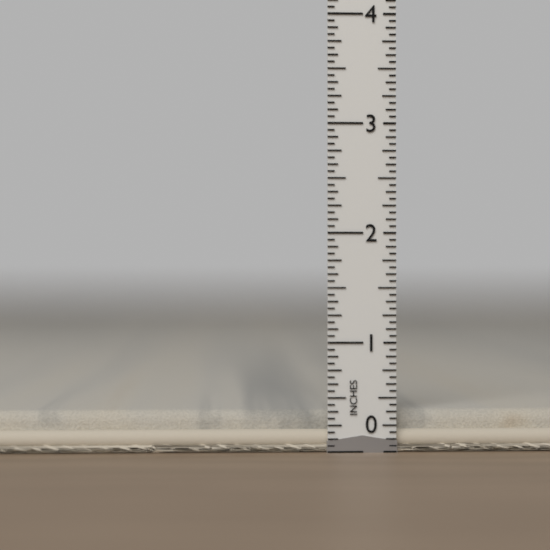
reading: 0.3750 in
